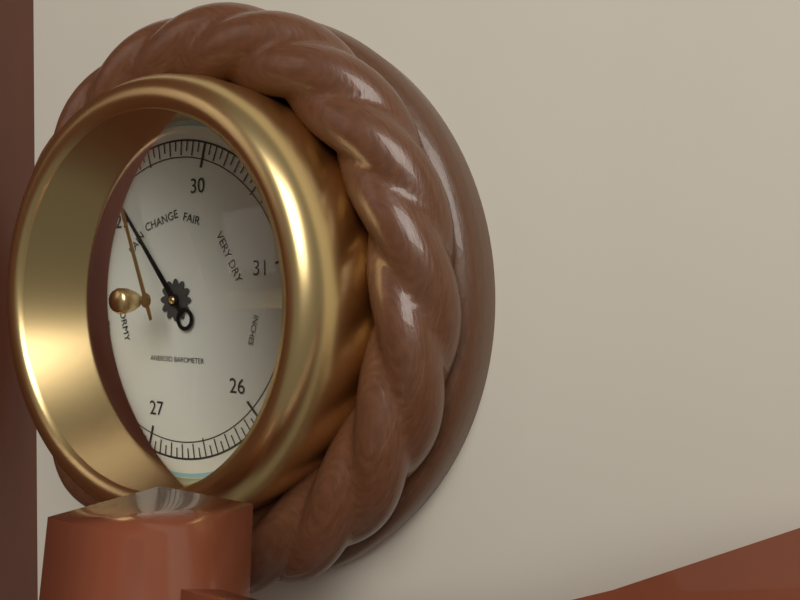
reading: 29.10 inHg
